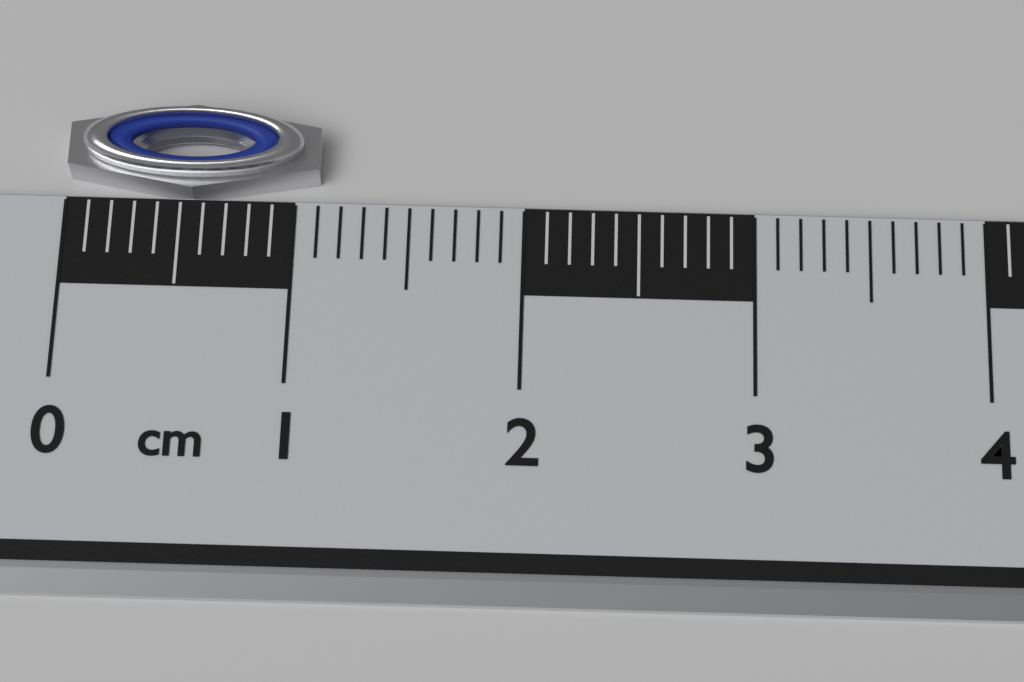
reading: 1.1 cm
